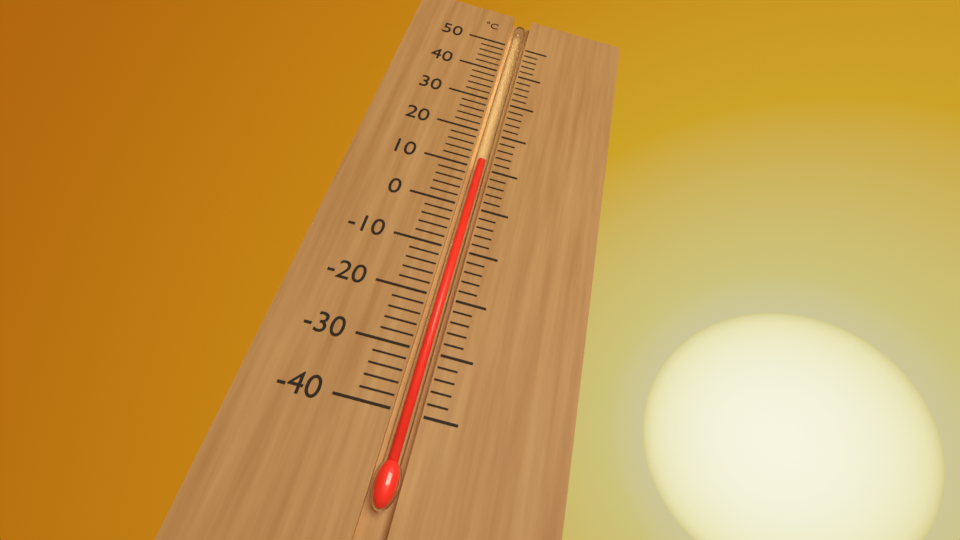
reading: 12 °C
